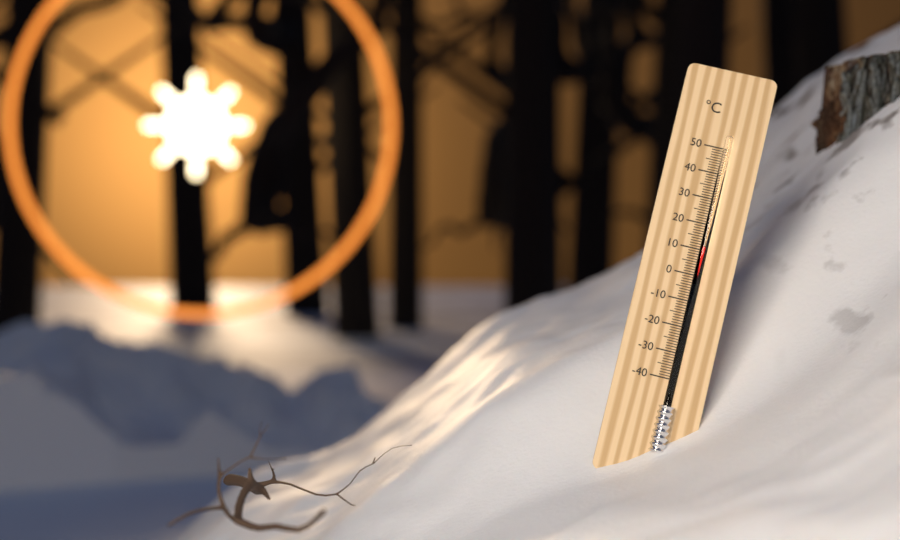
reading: 11 °C
